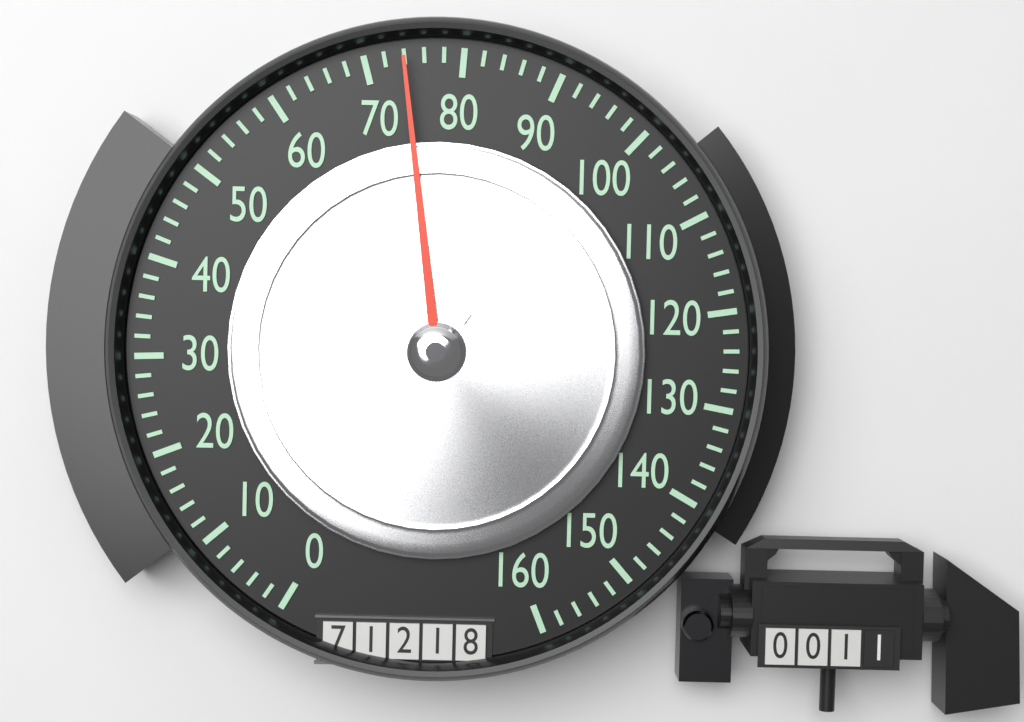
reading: 74 (no unit)
